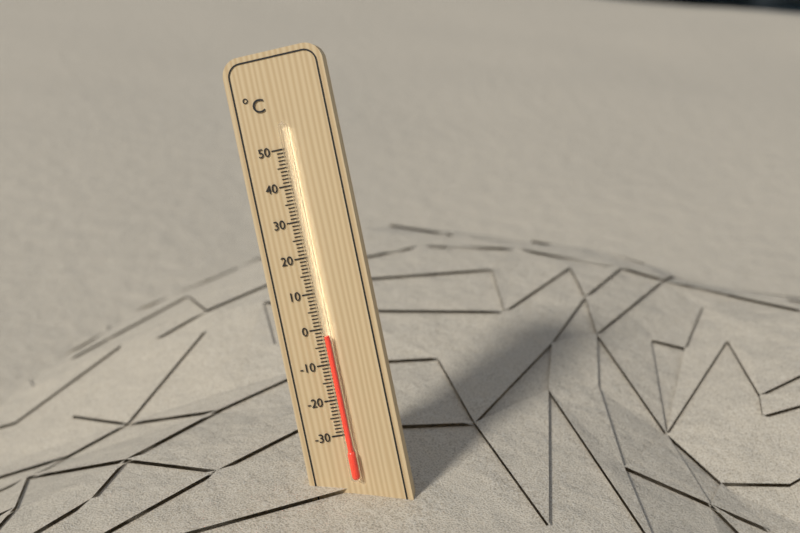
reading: -2 °C
